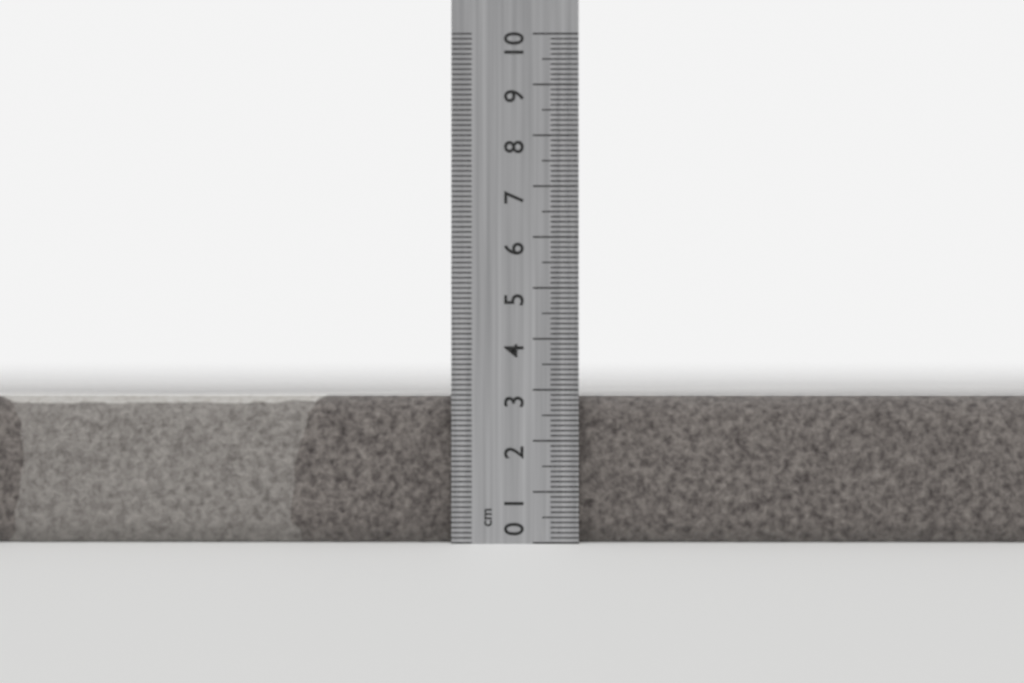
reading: 2.9 cm
